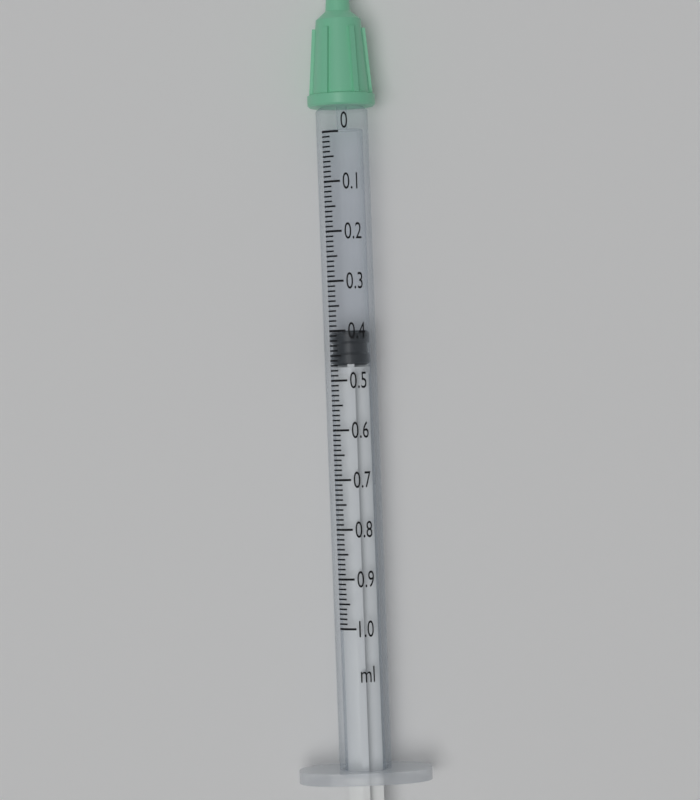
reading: 0.40 ml
